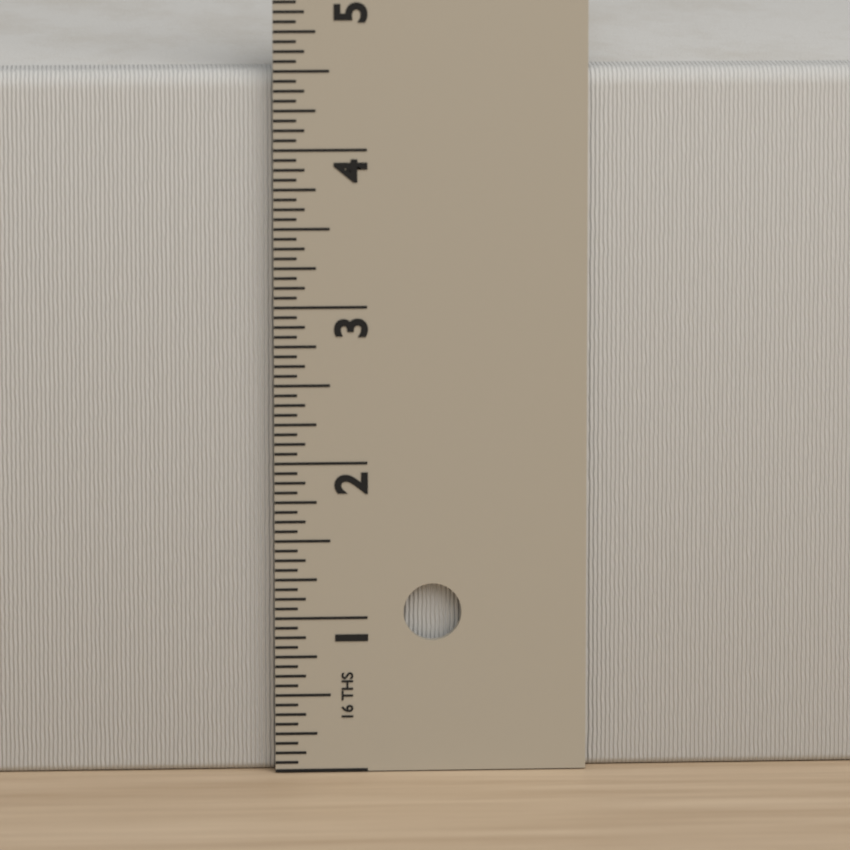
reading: 4.5000 in
